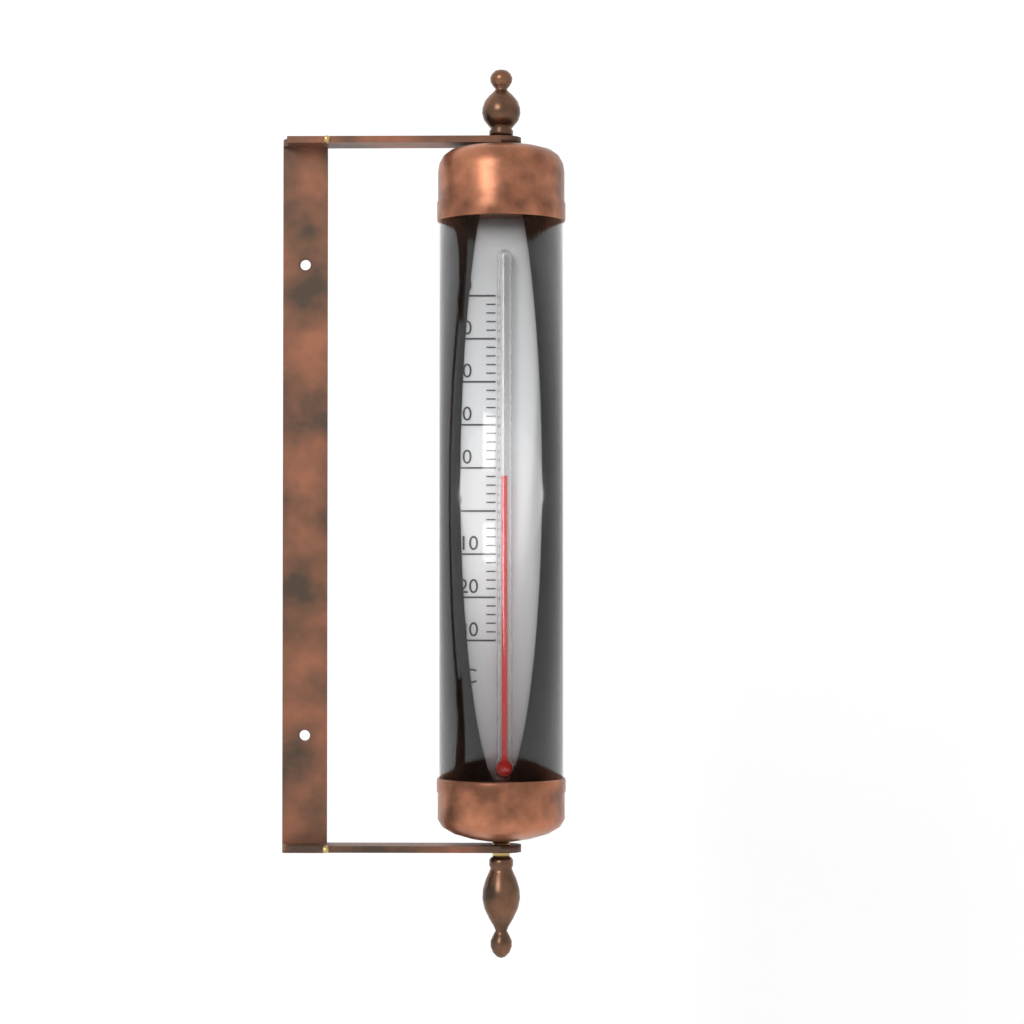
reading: 8 °C
